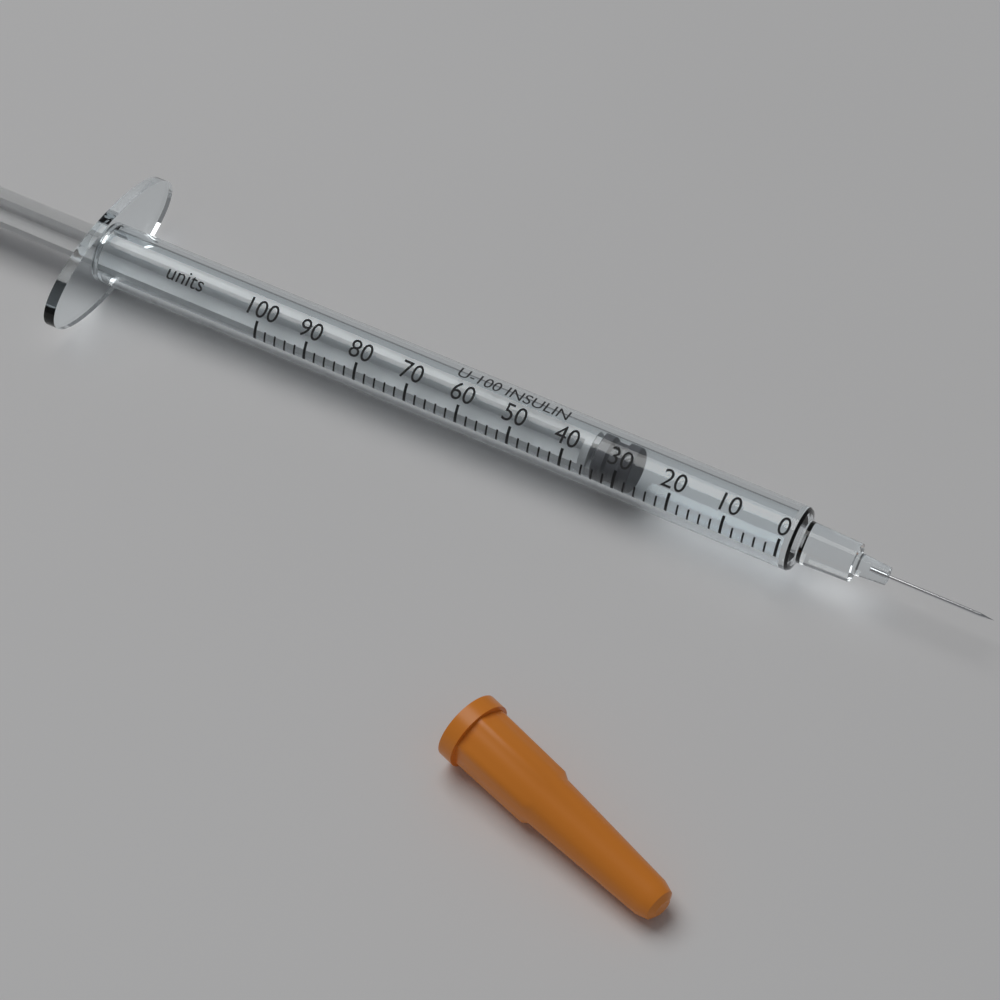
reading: 28 units
